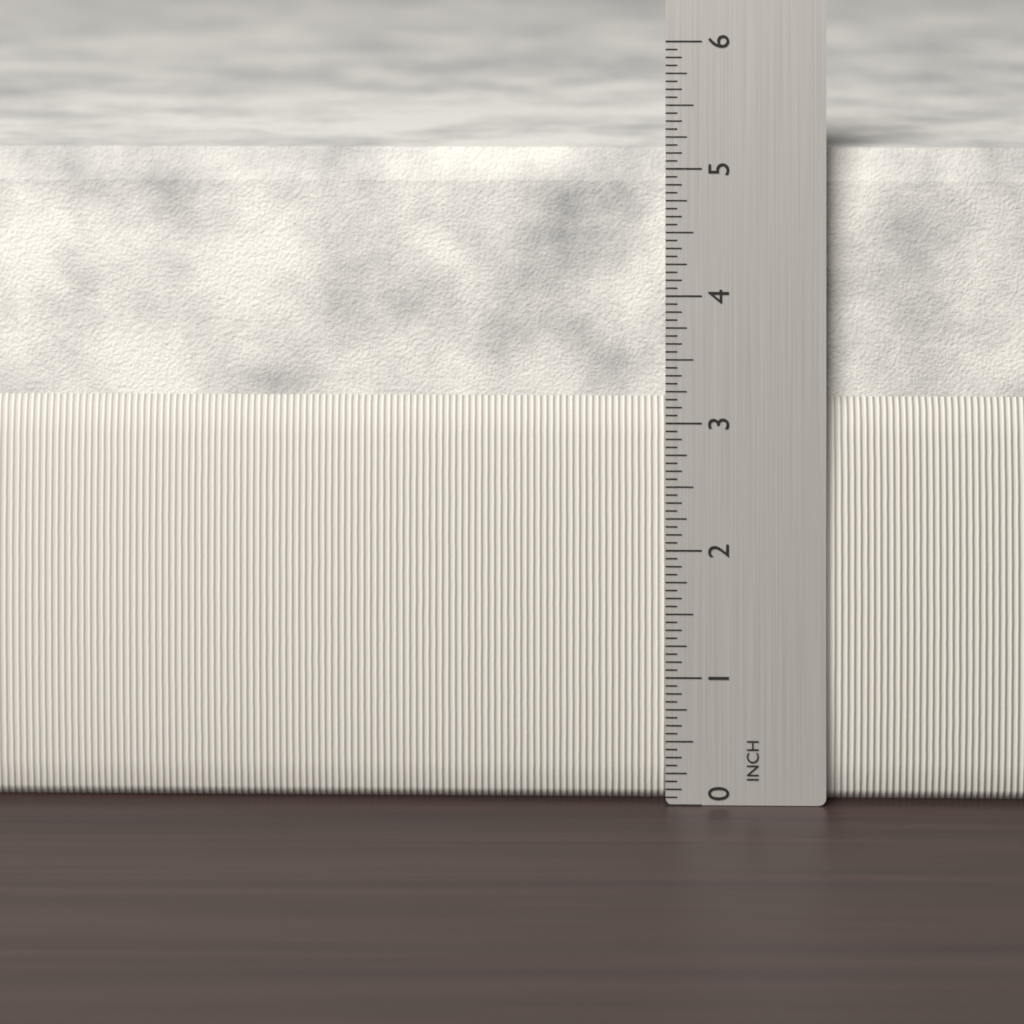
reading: 5.1250 in
